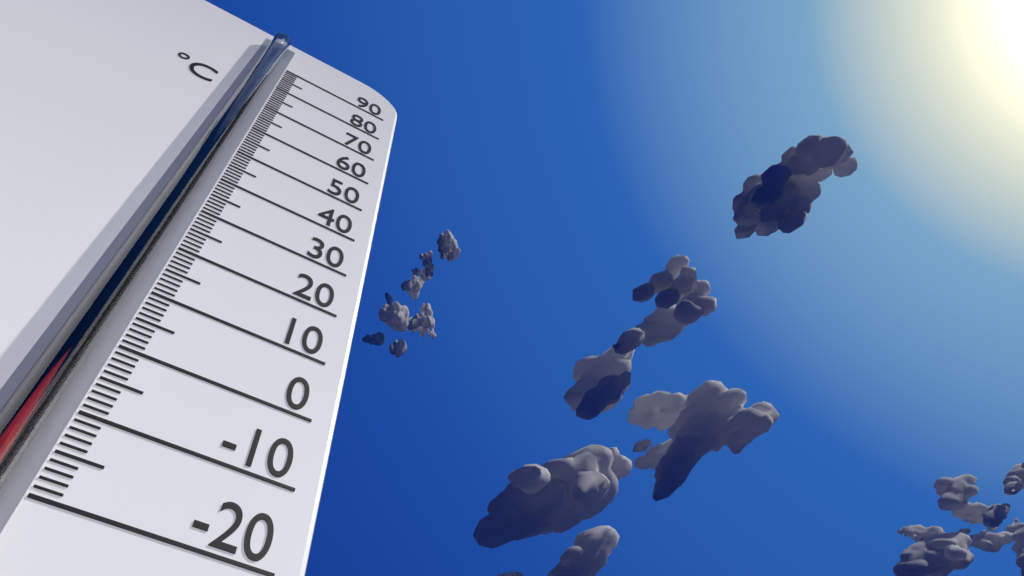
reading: -1 °C
